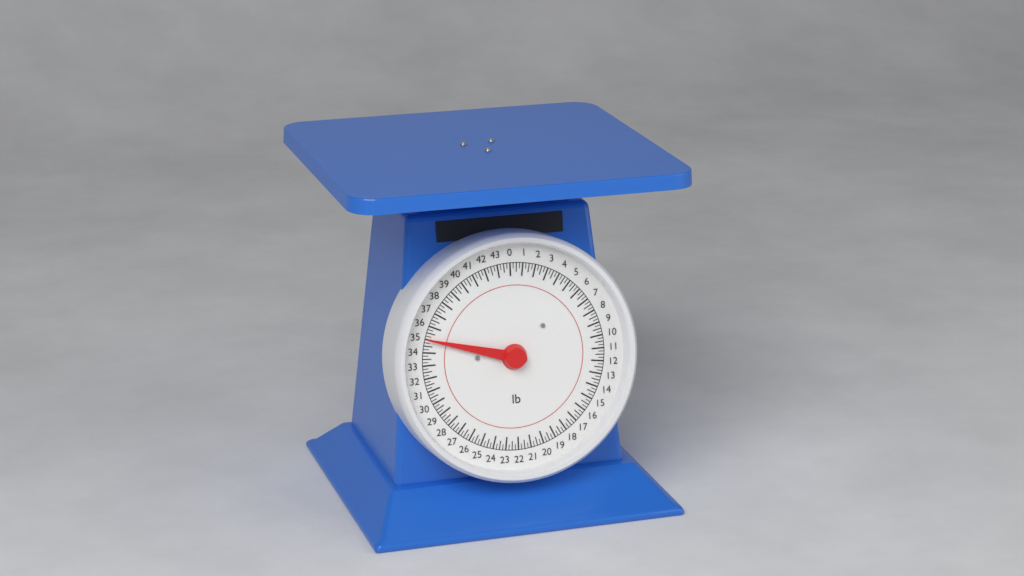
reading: 35.00 lb
